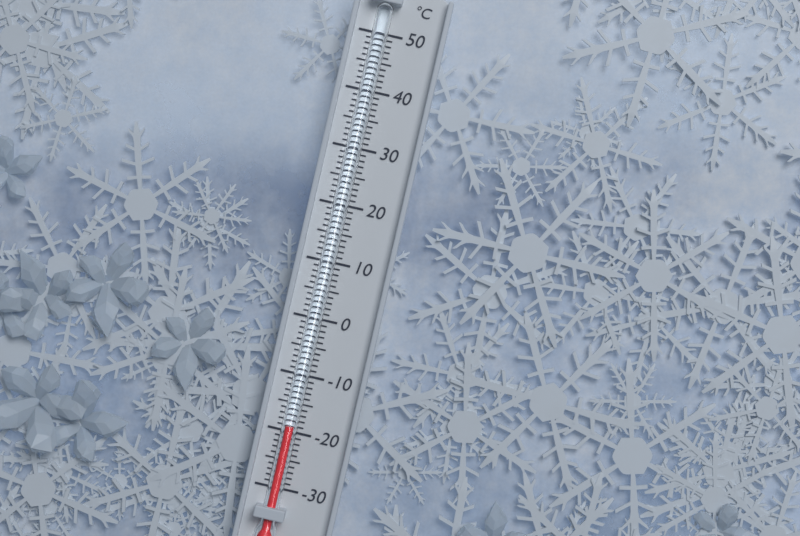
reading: -19 °C
